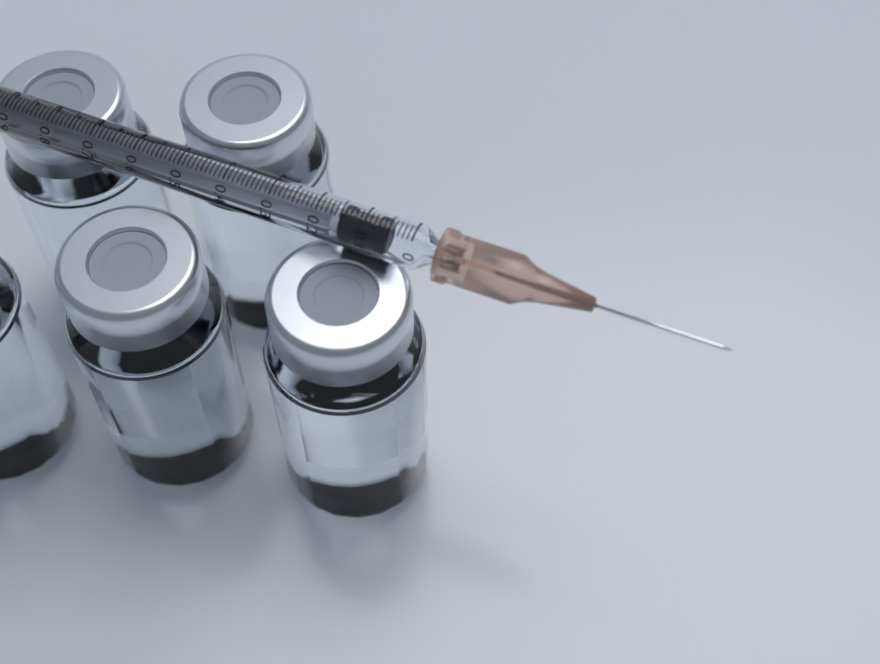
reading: 0.05 ml
